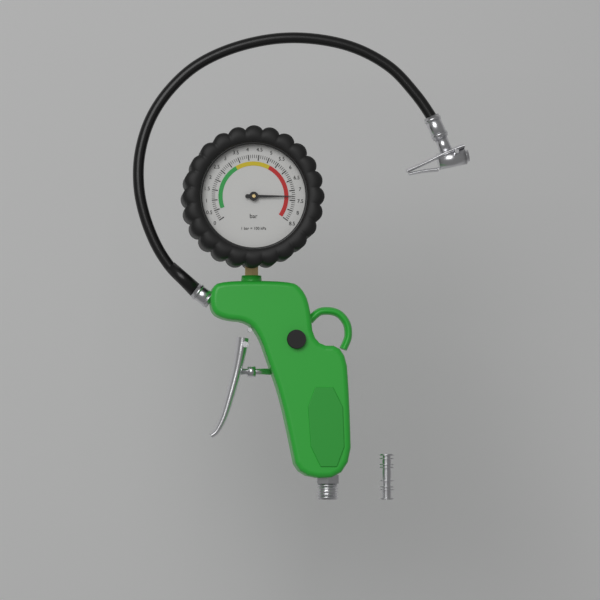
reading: 7.3 bar
